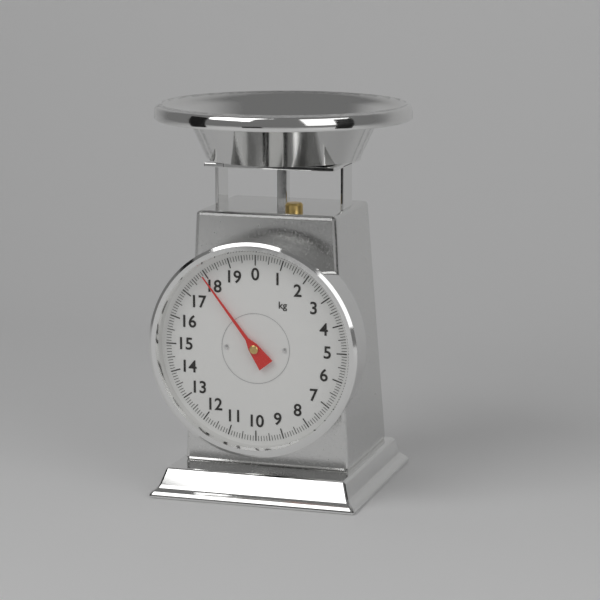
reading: 17.9 kg
